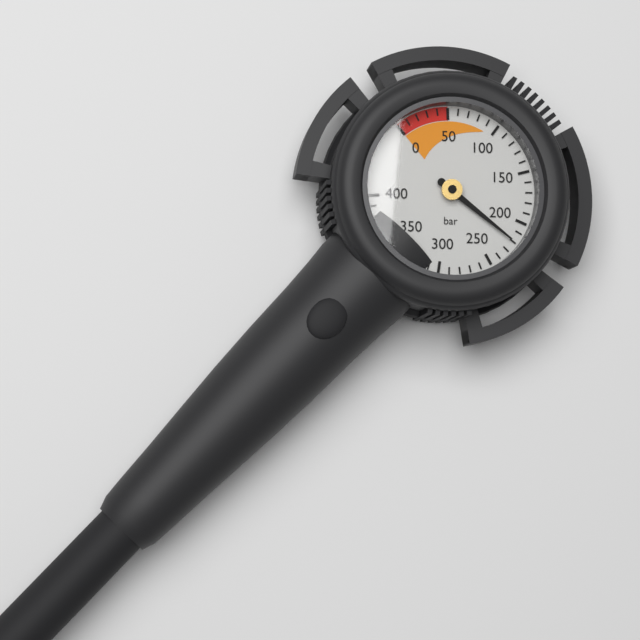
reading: 220 bar
